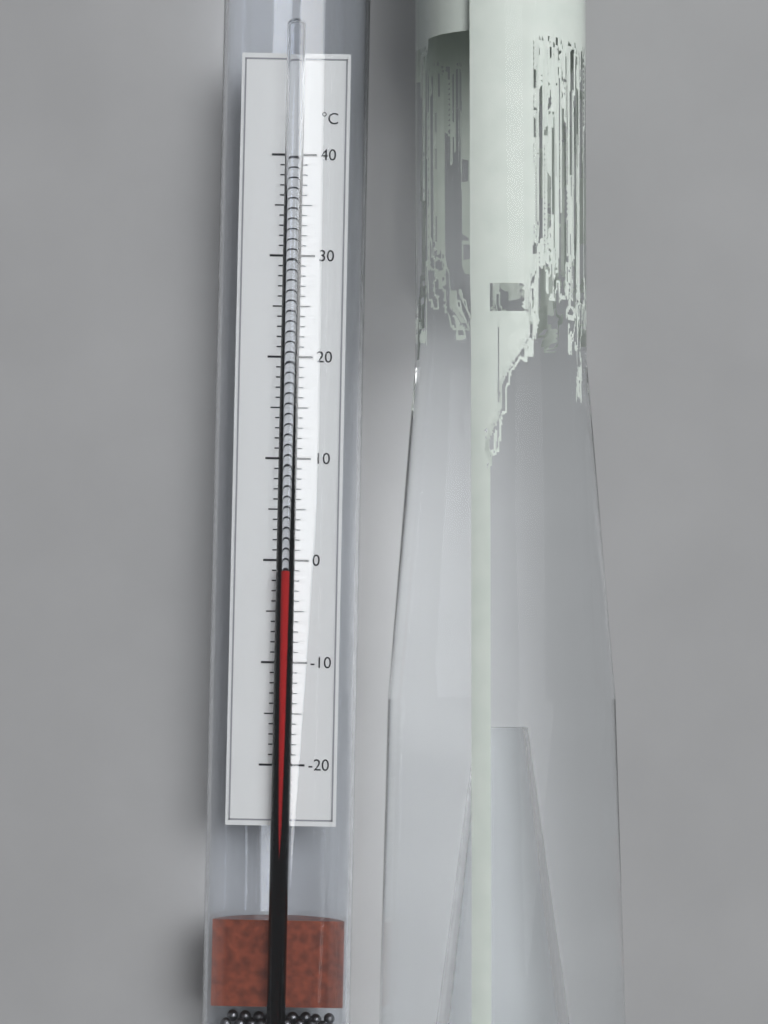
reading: -1 °C
